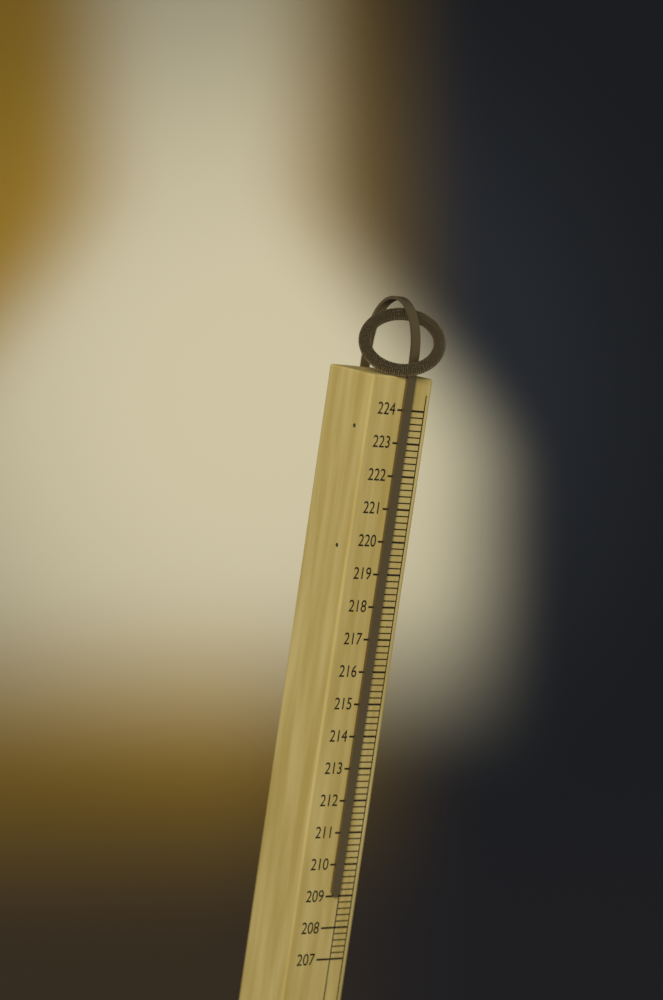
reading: 209.0 (no unit)
